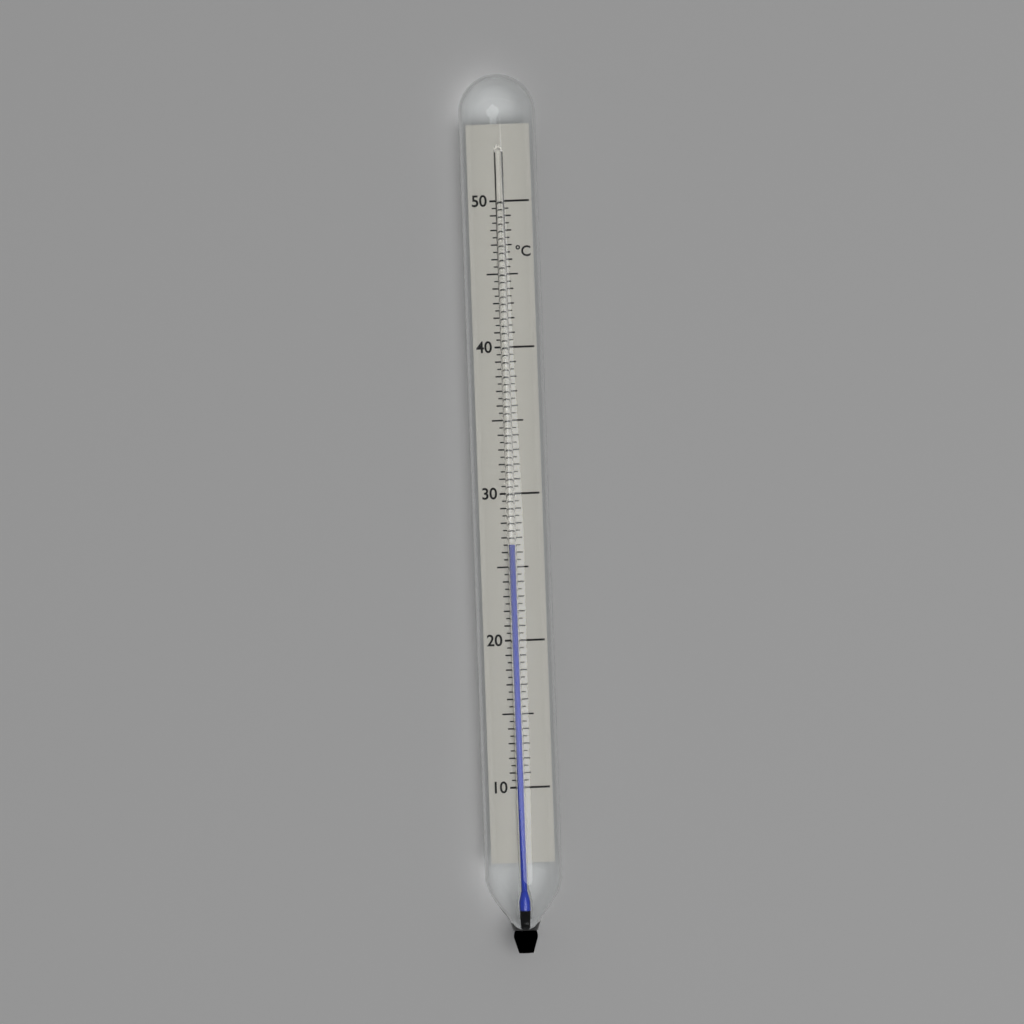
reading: 26.5 °C
